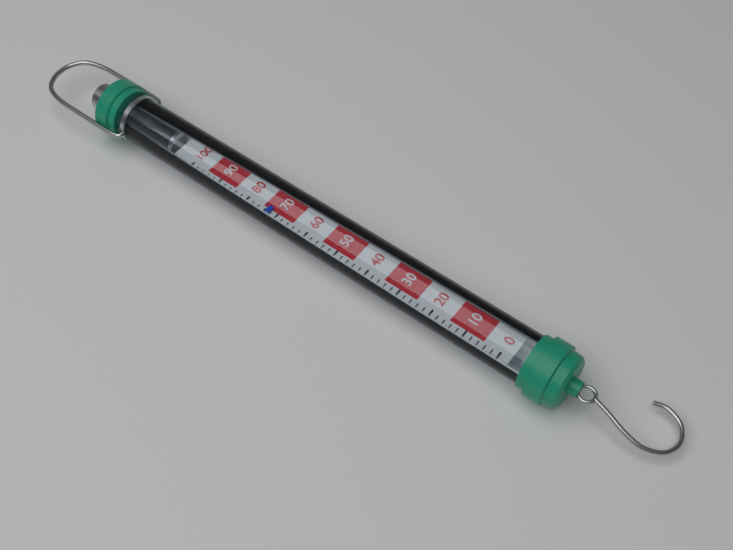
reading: 72 (no unit)
